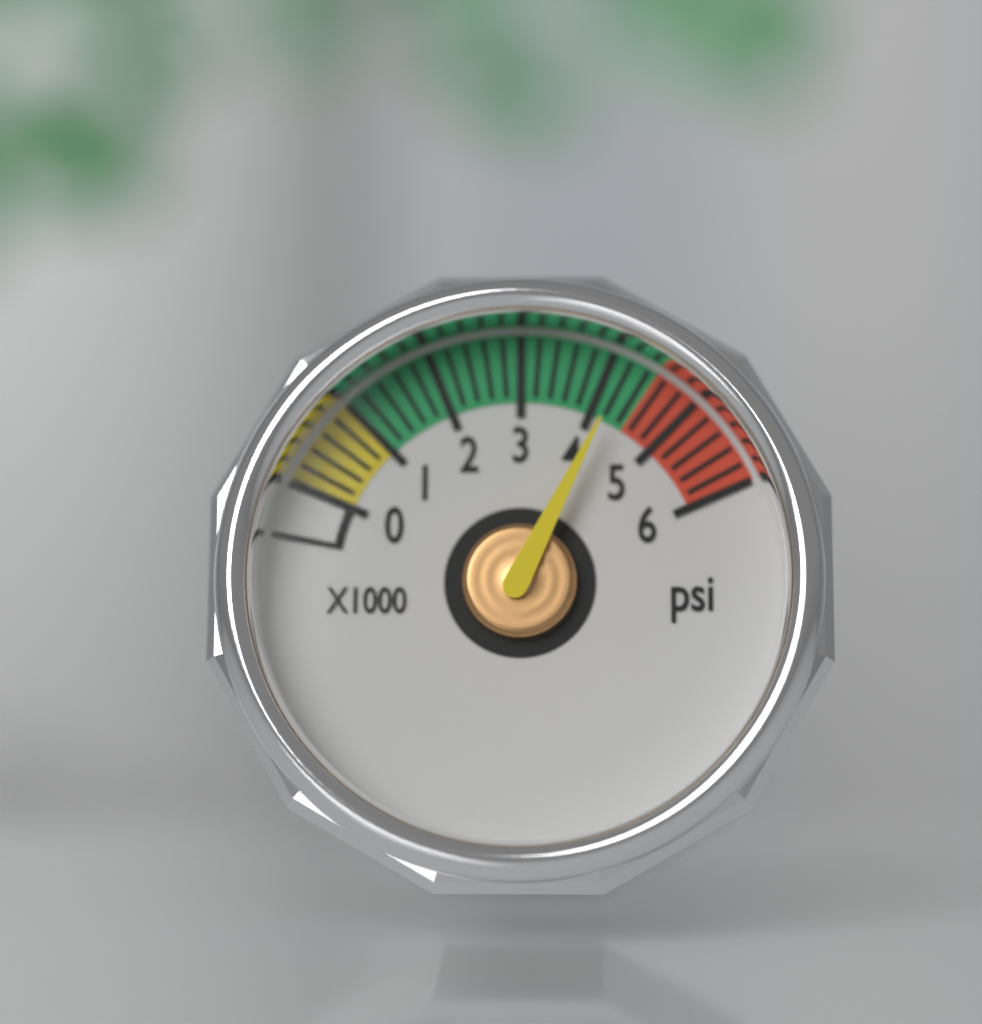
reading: 4200 psi
